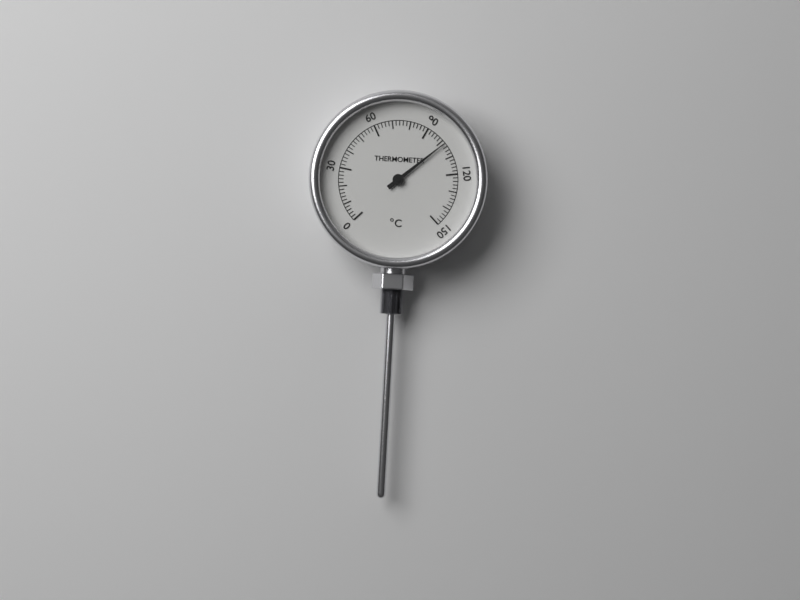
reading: 102 °C
